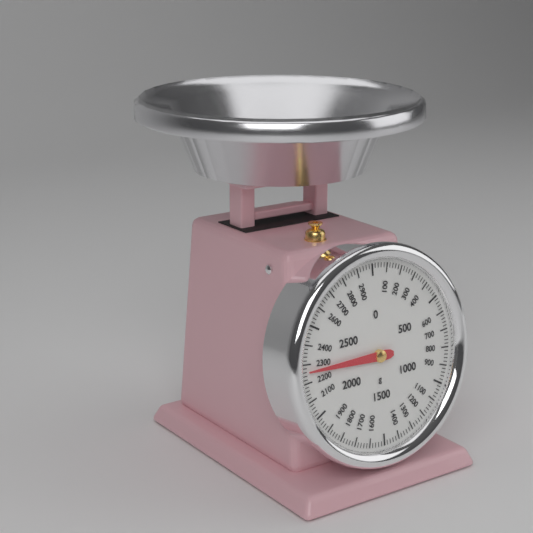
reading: 2260 g
